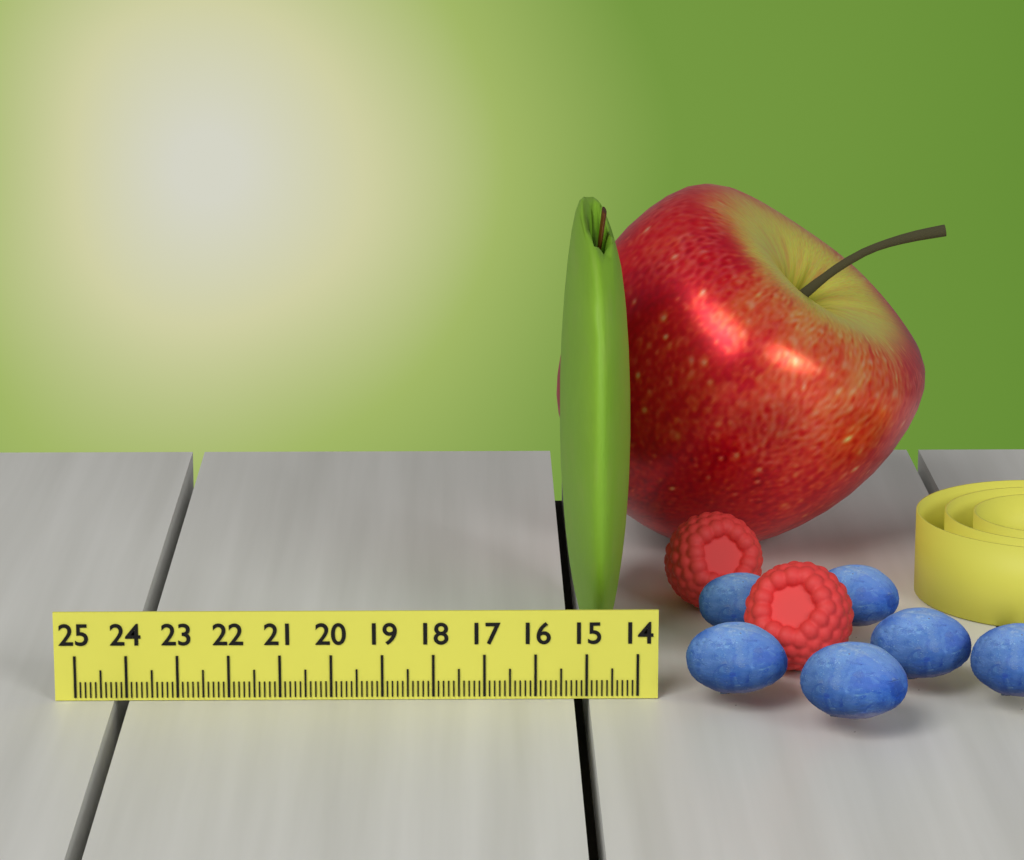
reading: 15.4 (no unit)
